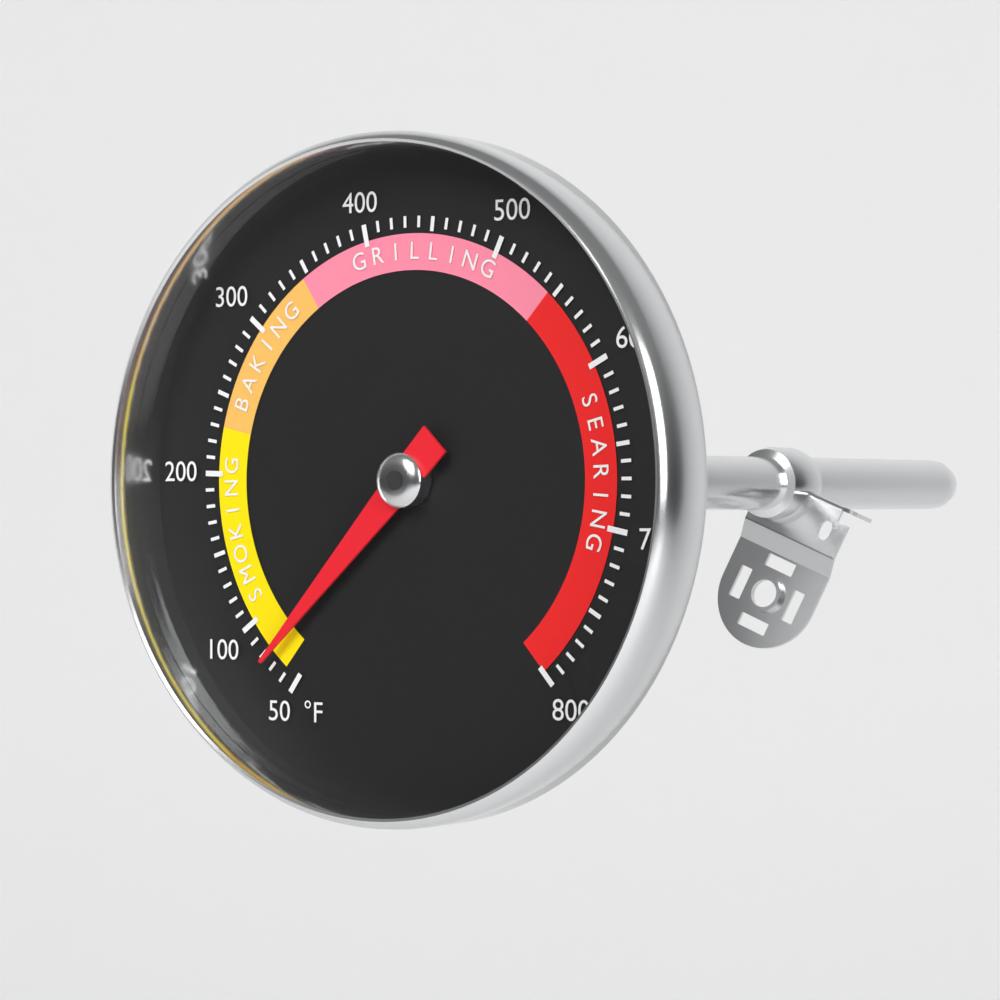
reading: 75 °F
